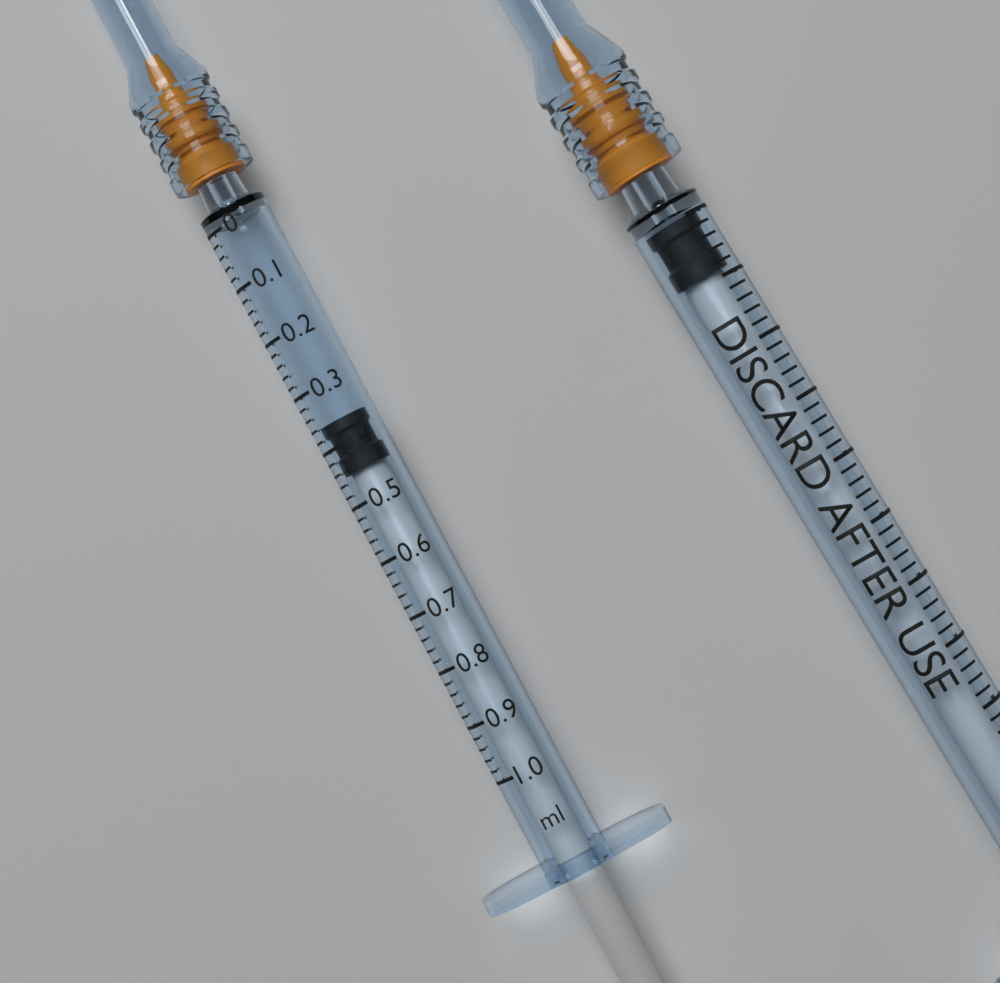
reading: 0.36 ml
